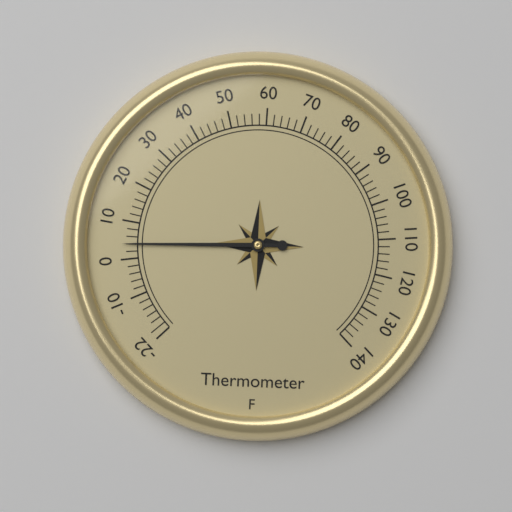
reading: 4 °F
